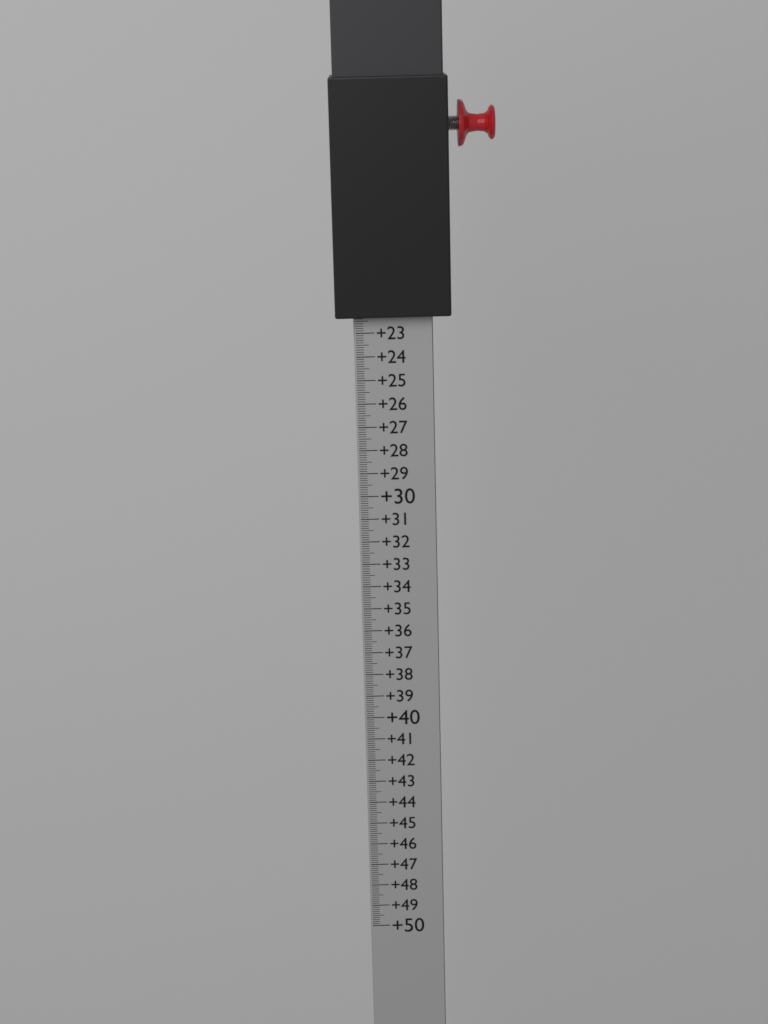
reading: 22.3 (no unit)
